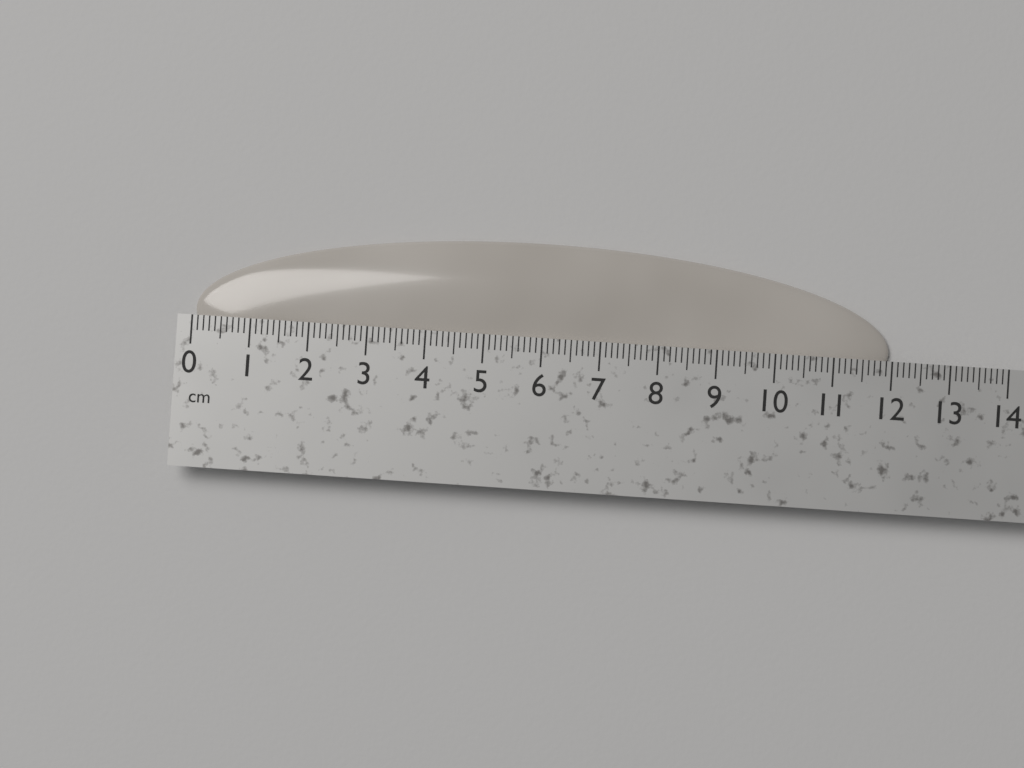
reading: 12.0 cm
